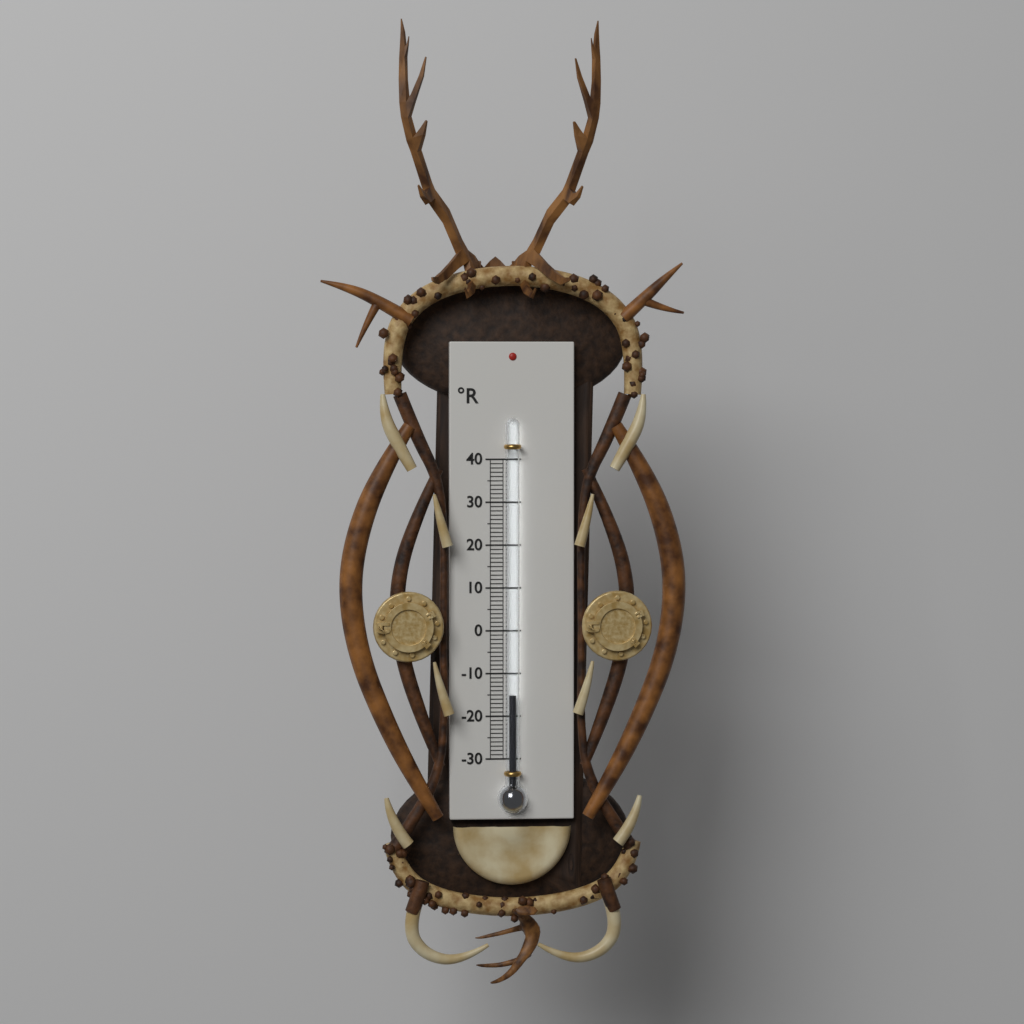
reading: -15 °R
